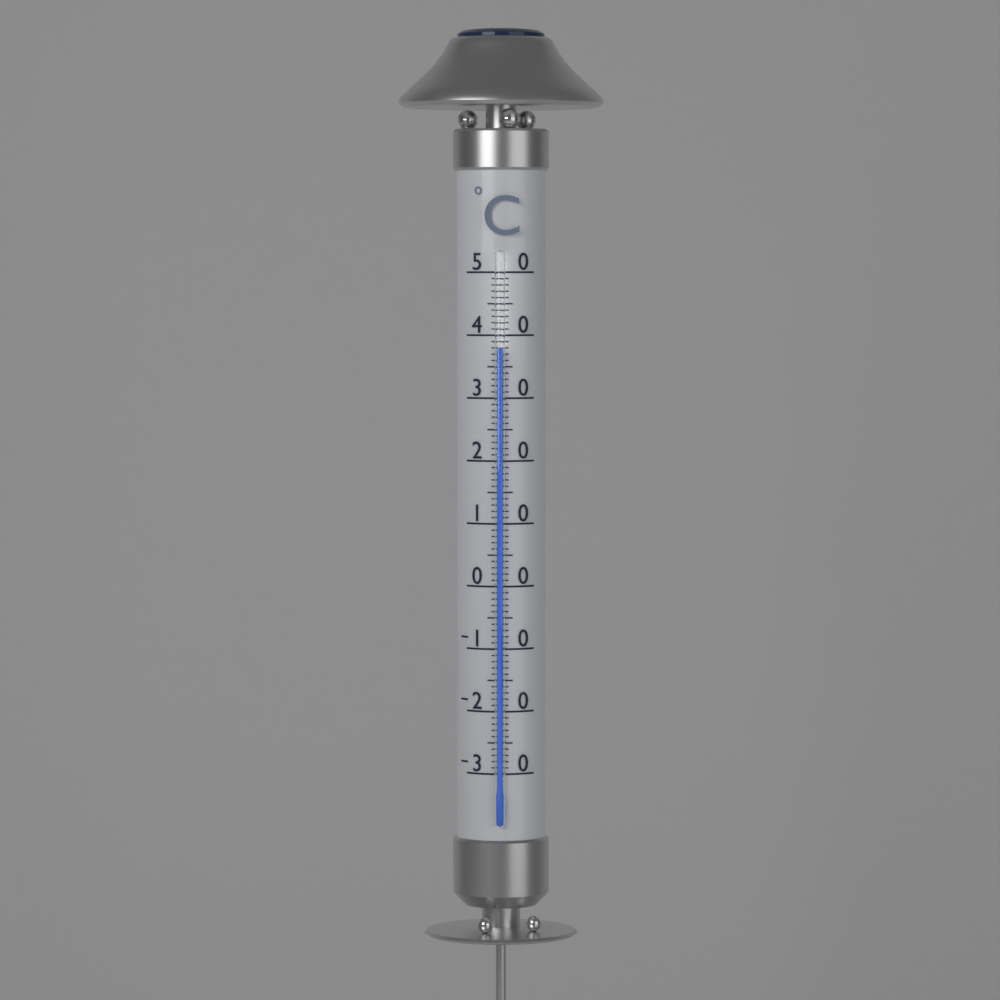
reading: 38 °C
